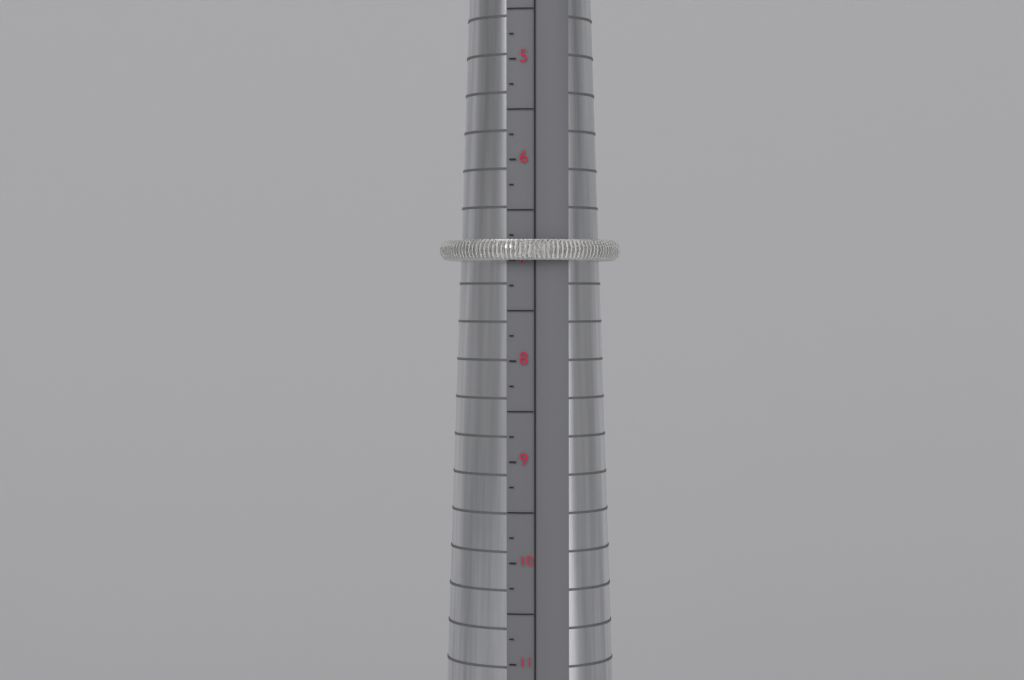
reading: 7.00 (no unit)
